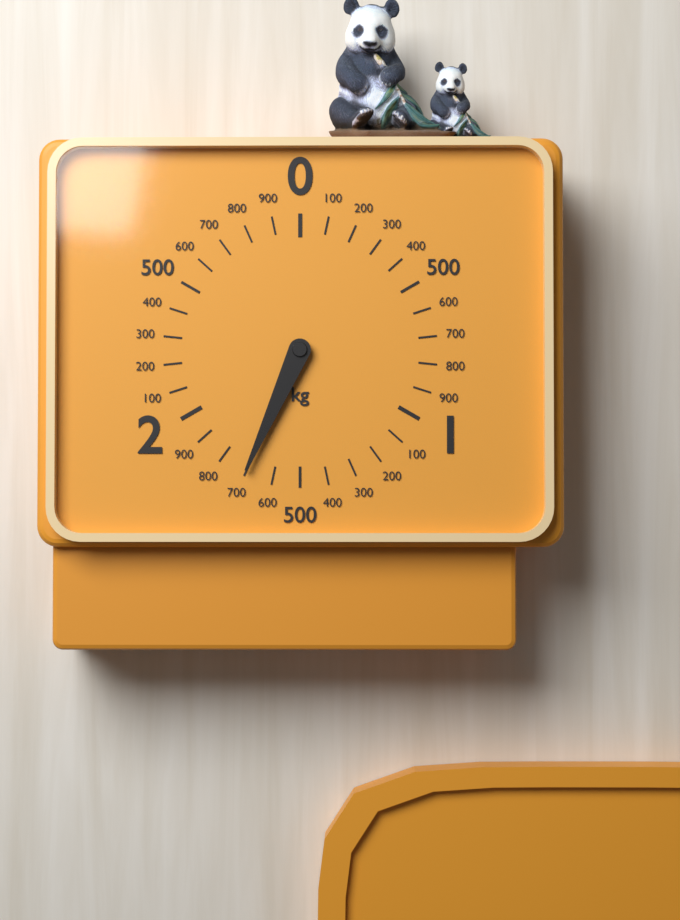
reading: 1.7 kg
